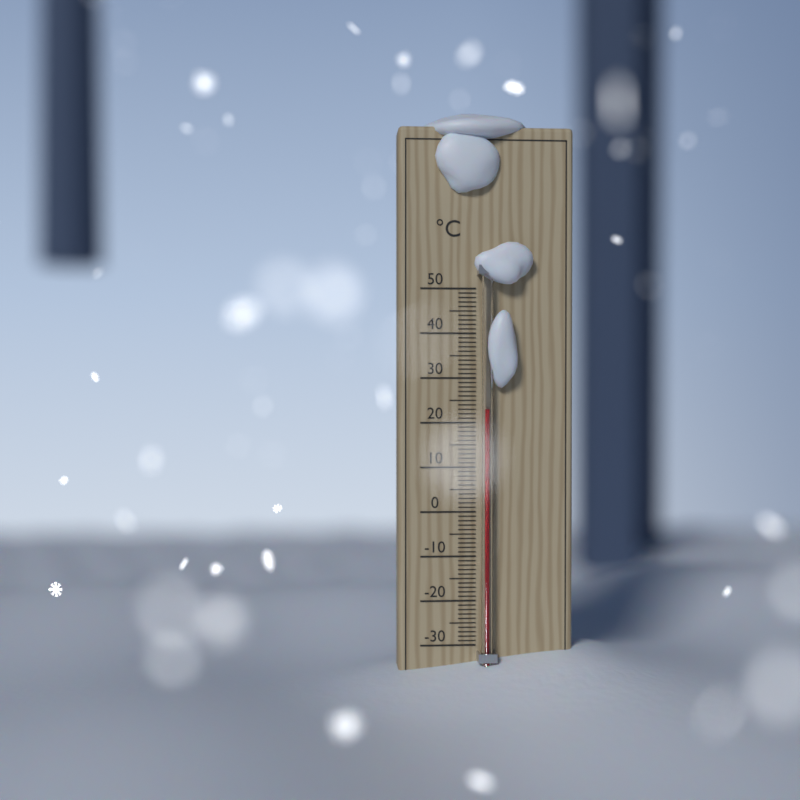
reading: 23 °C
